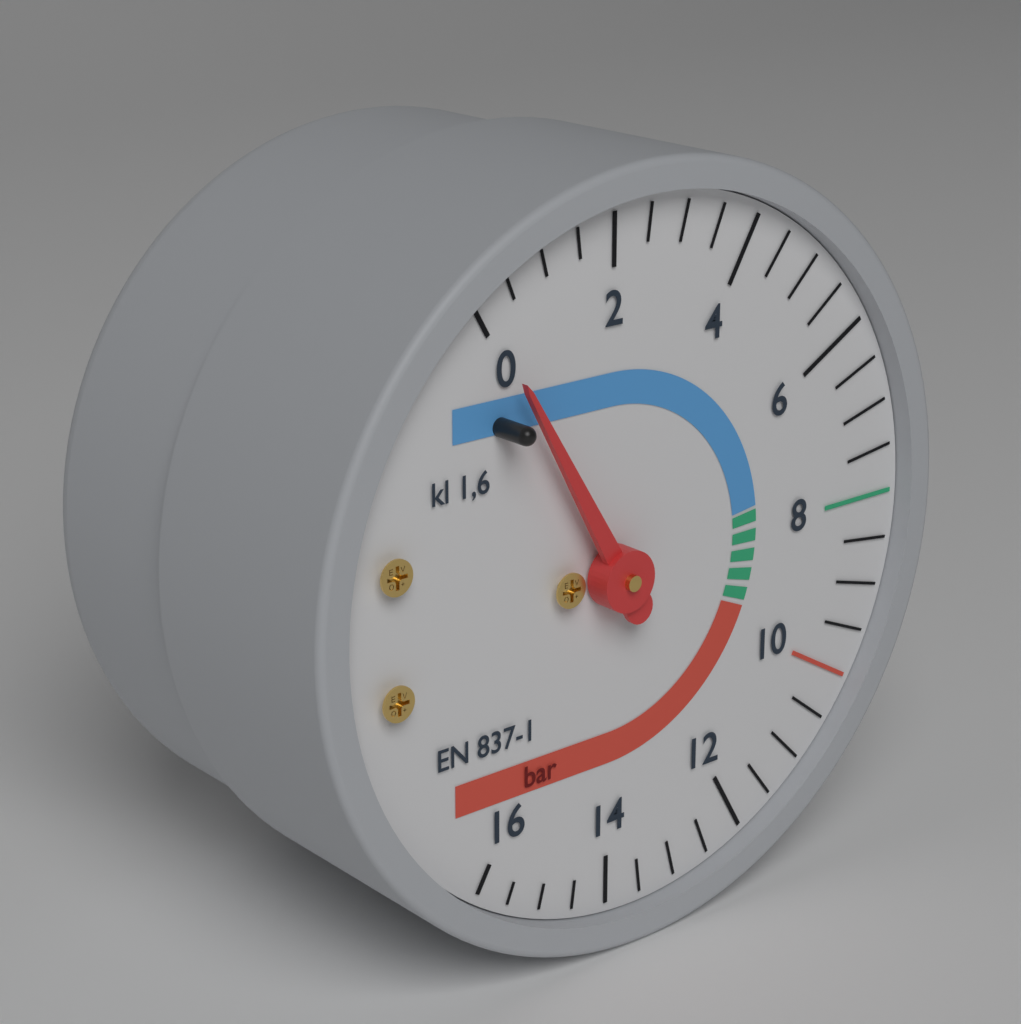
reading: 0.0 bar
